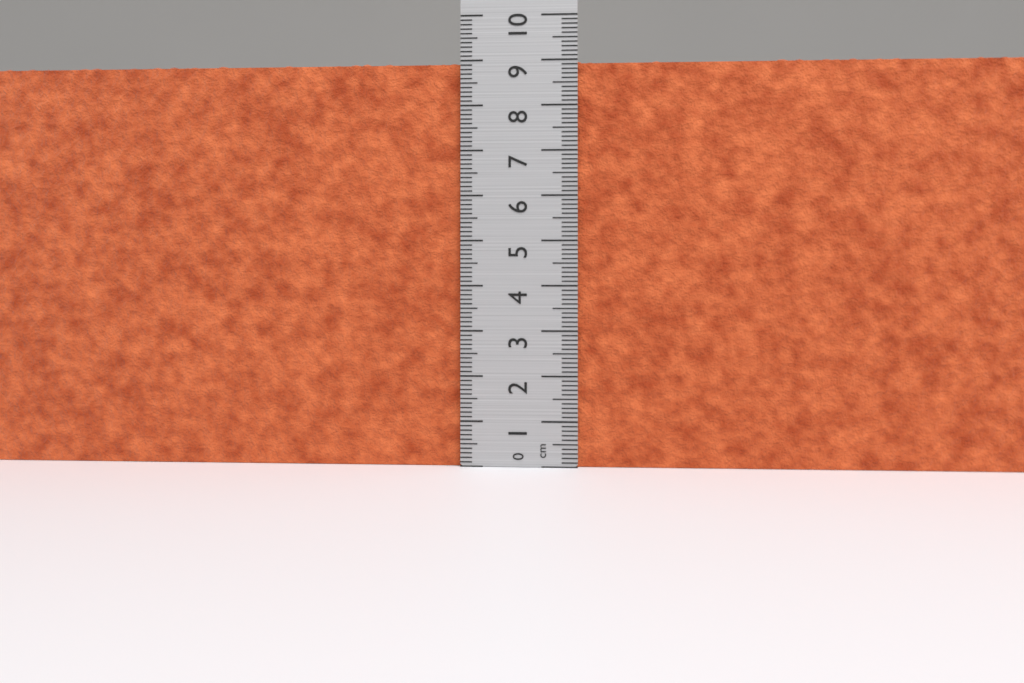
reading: 9.0 cm
